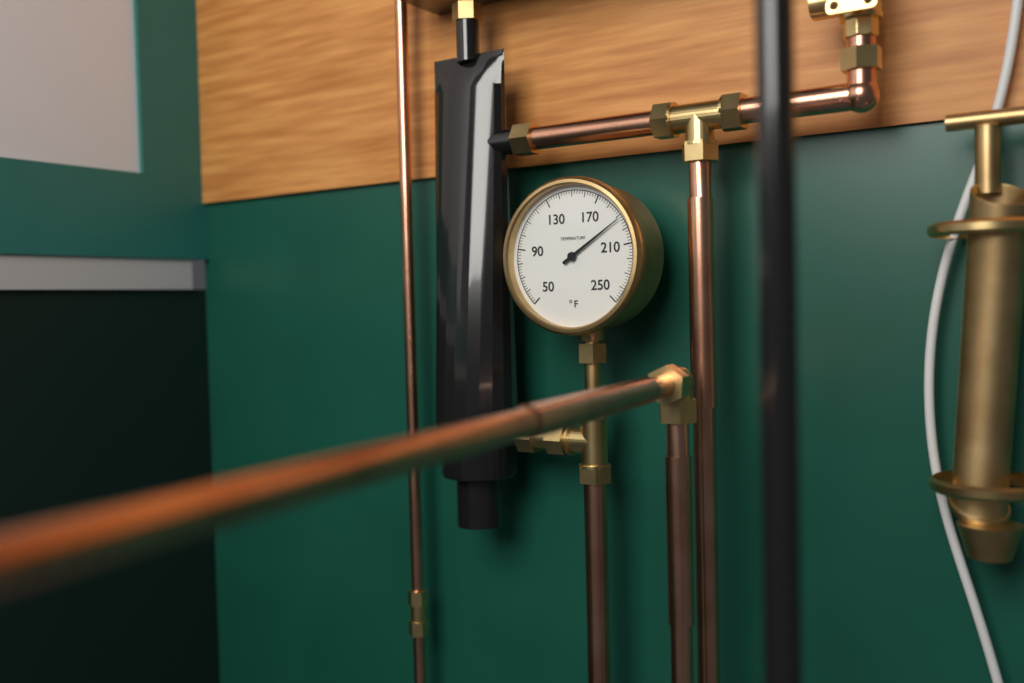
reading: 192 °F
